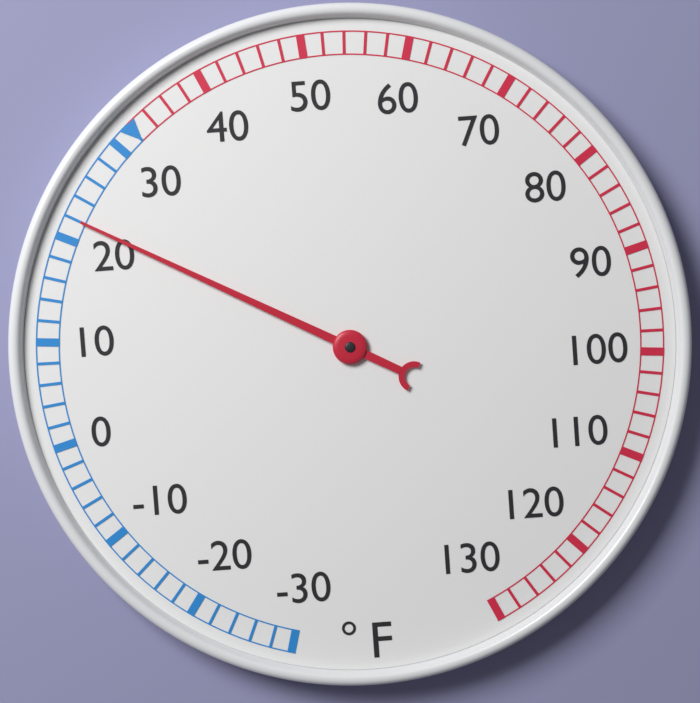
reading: 22 °F
